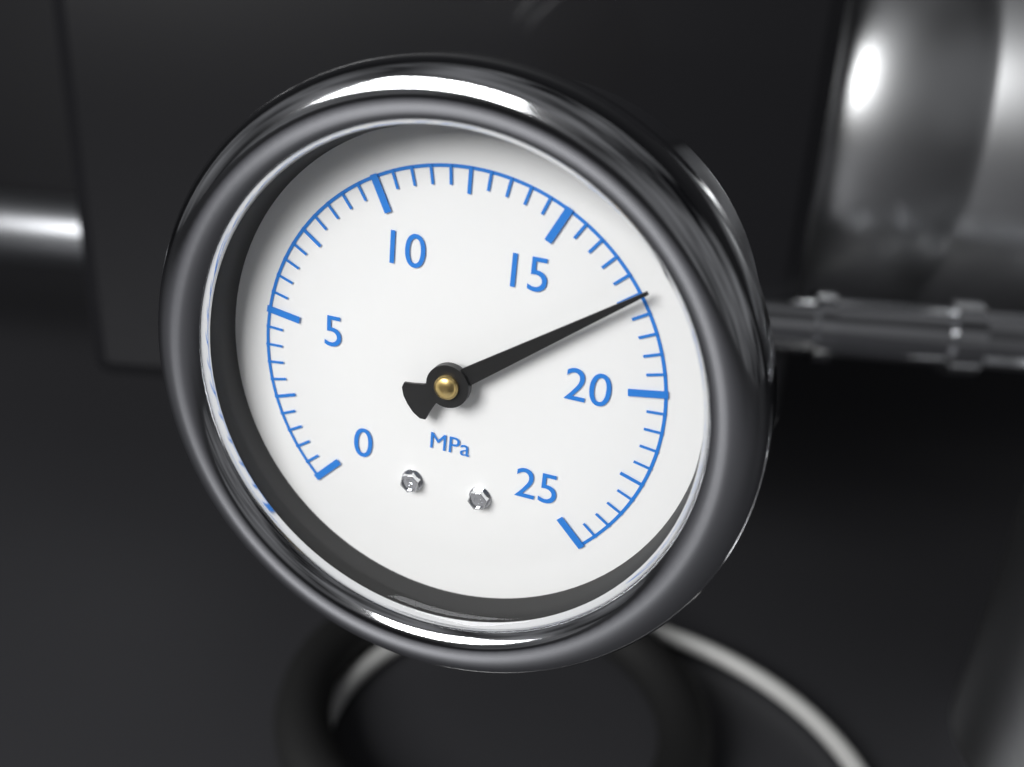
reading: 17.5 MPa
